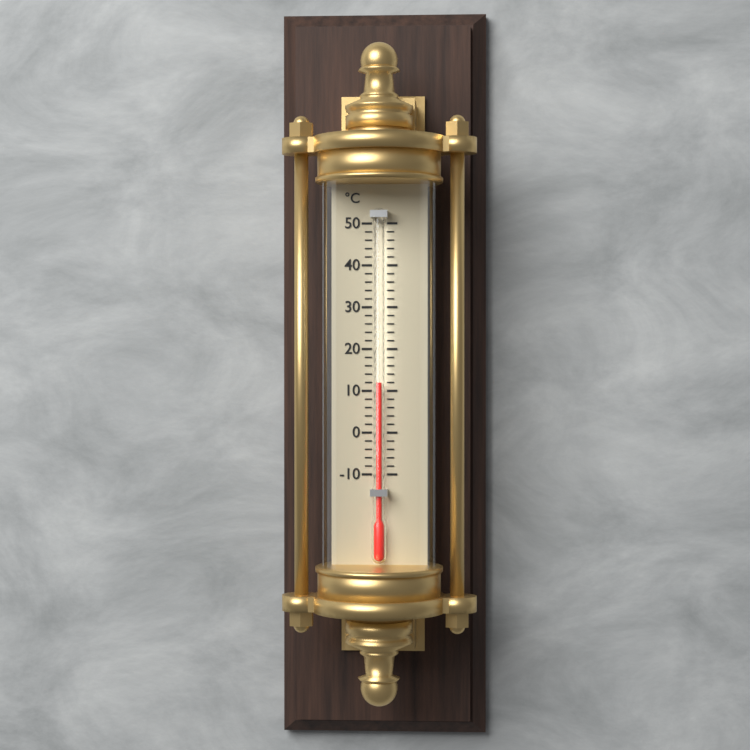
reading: 12 °C
